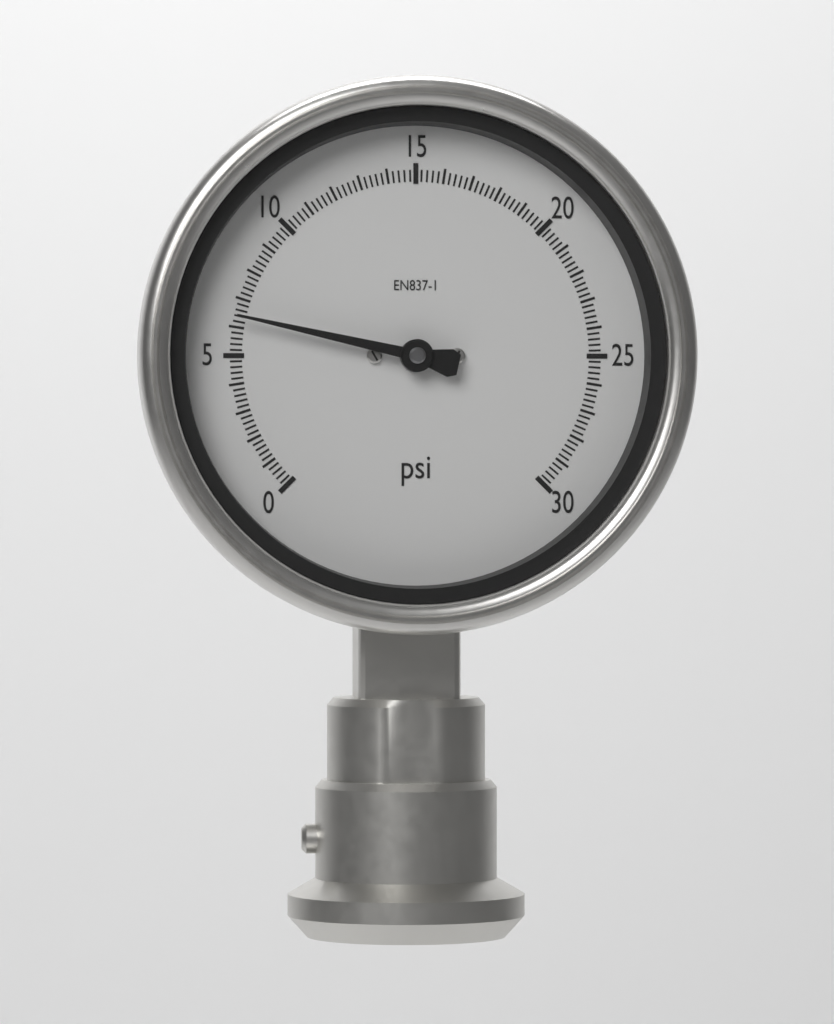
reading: 6.4 psi
